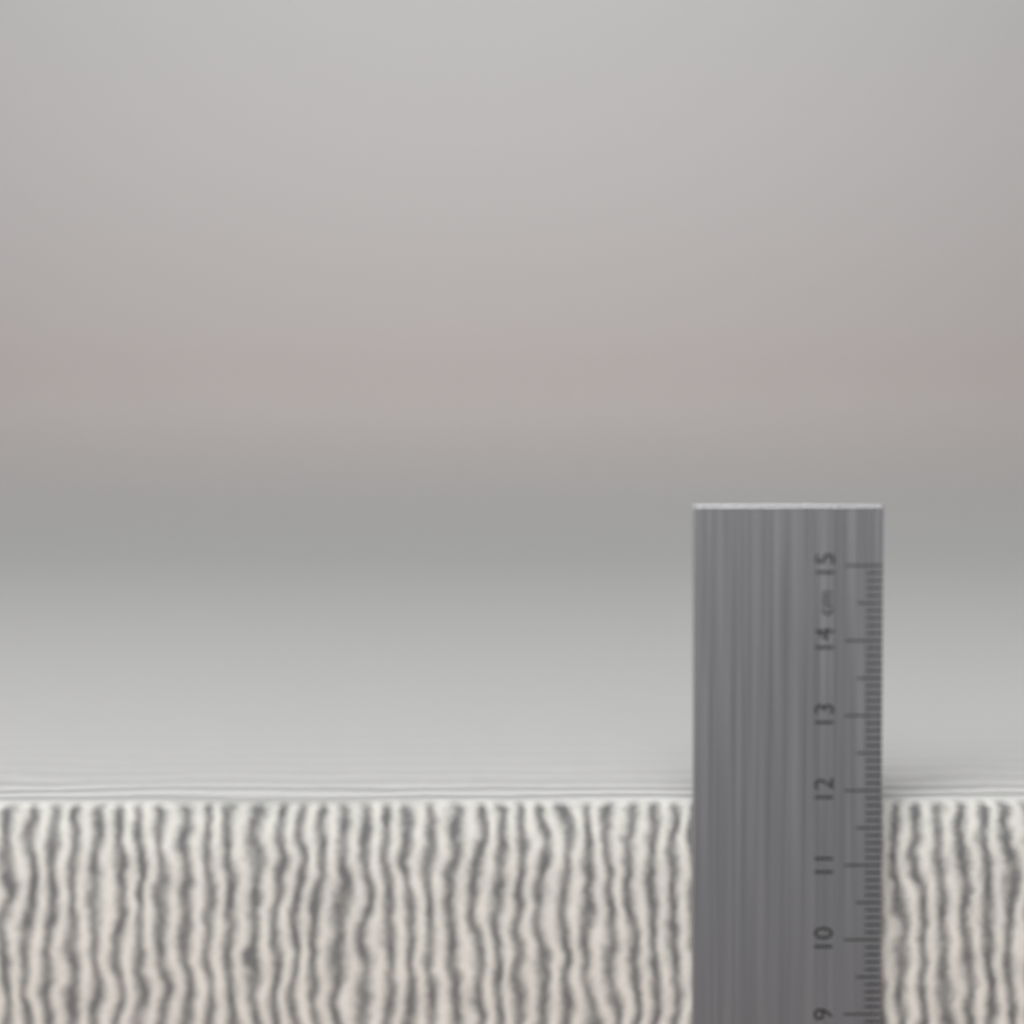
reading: 11.8 cm
